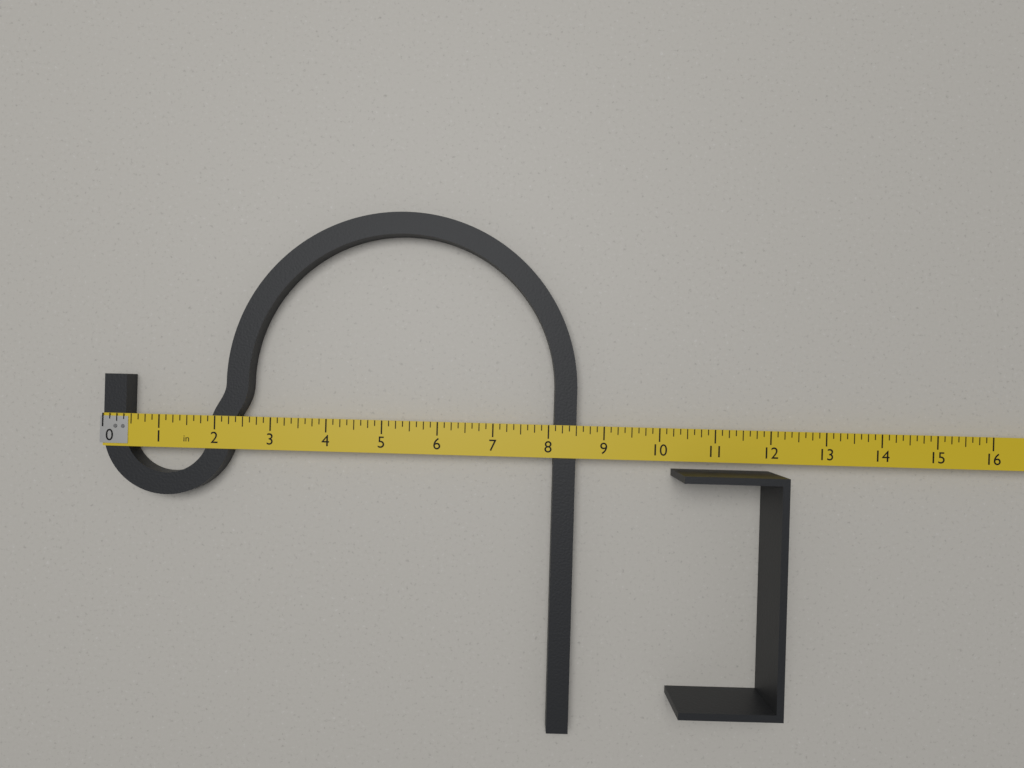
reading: 8.500 in
